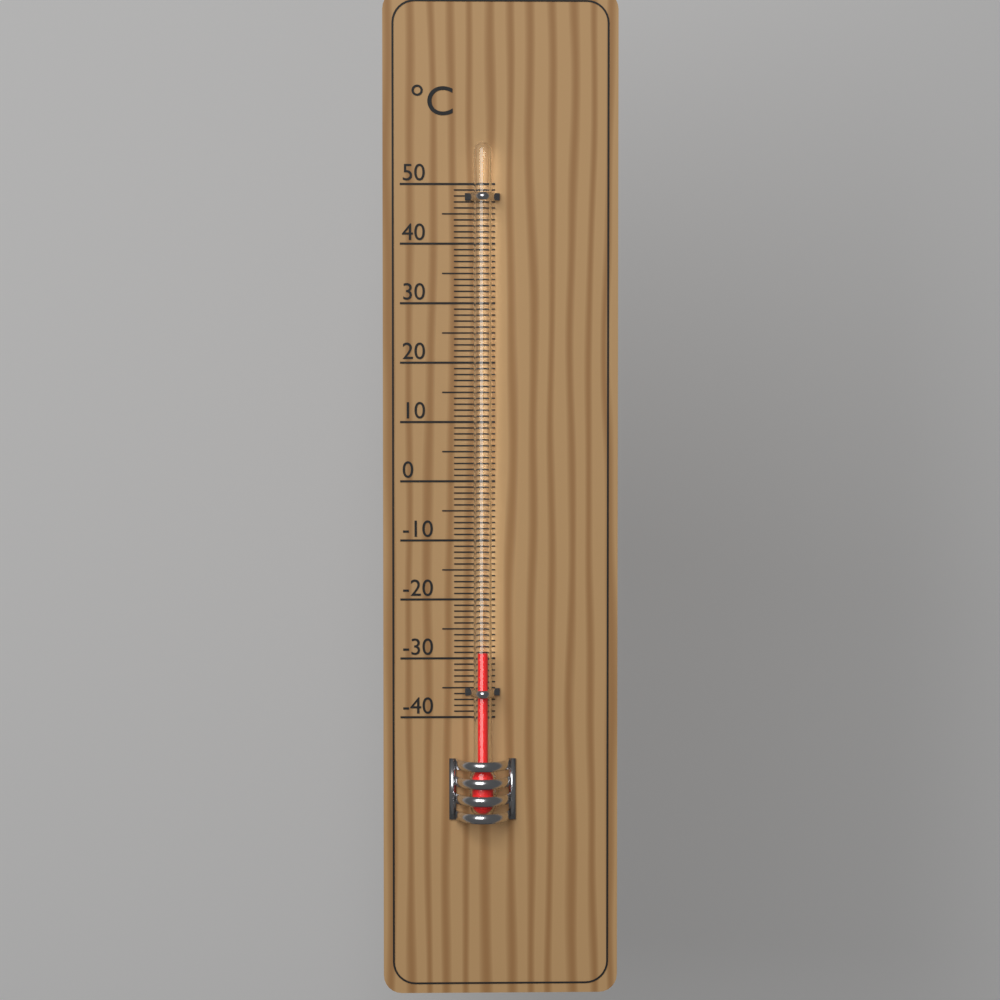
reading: -29 °C
